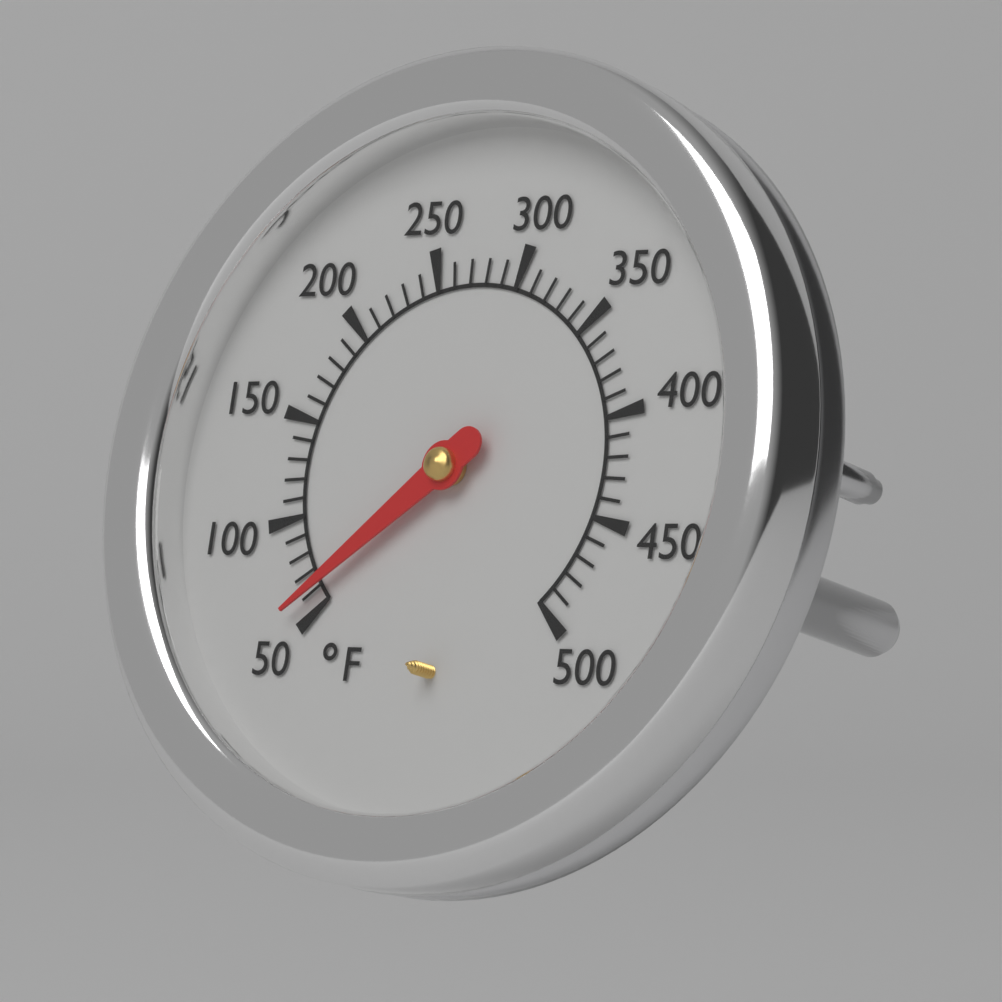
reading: 60 °F
